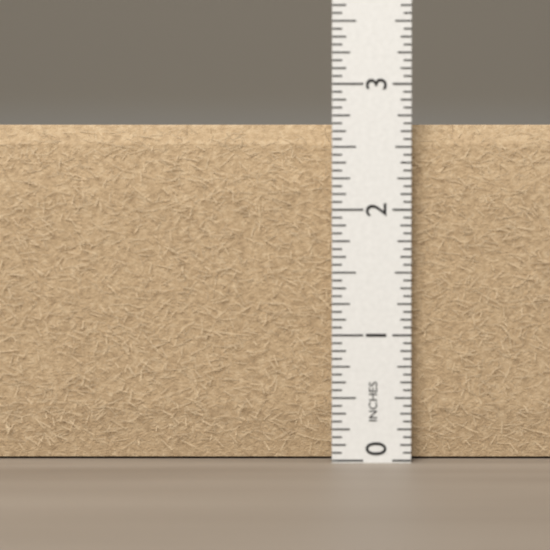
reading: 2.6875 in
